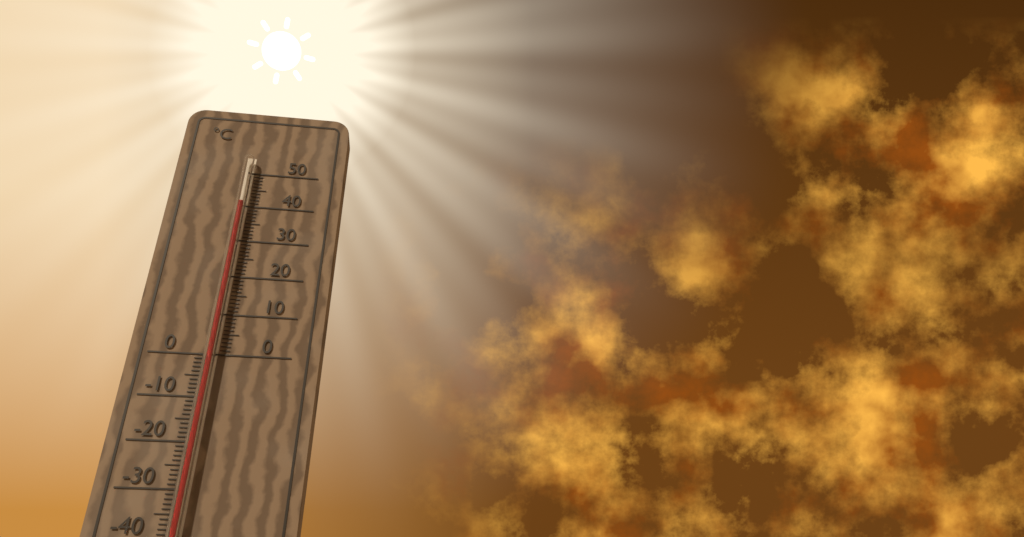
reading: 40 °C
